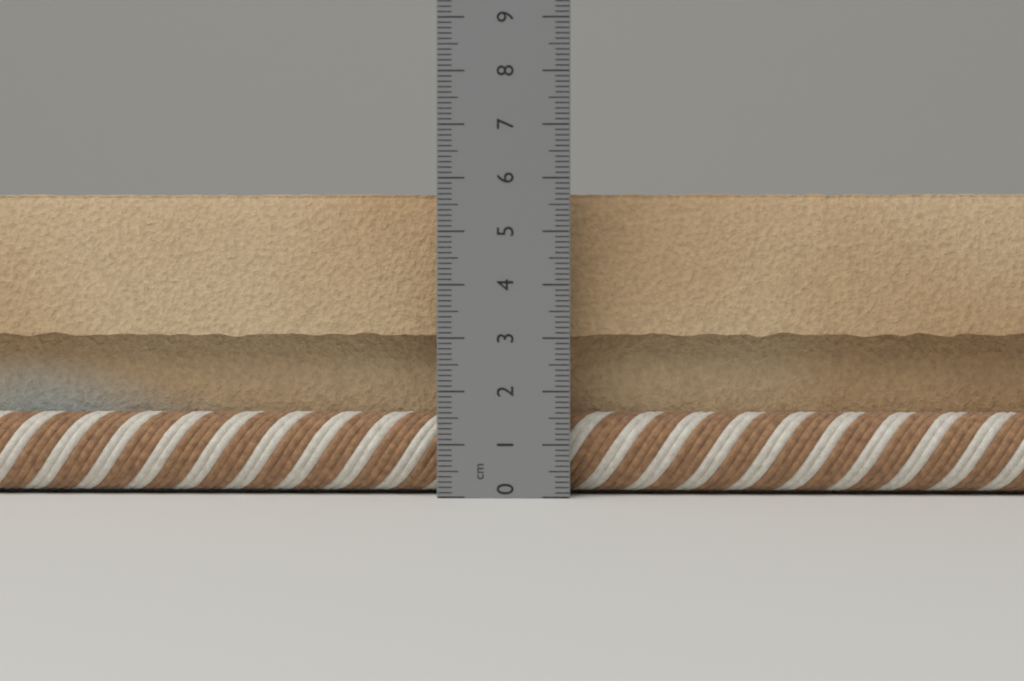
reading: 5.8 cm
